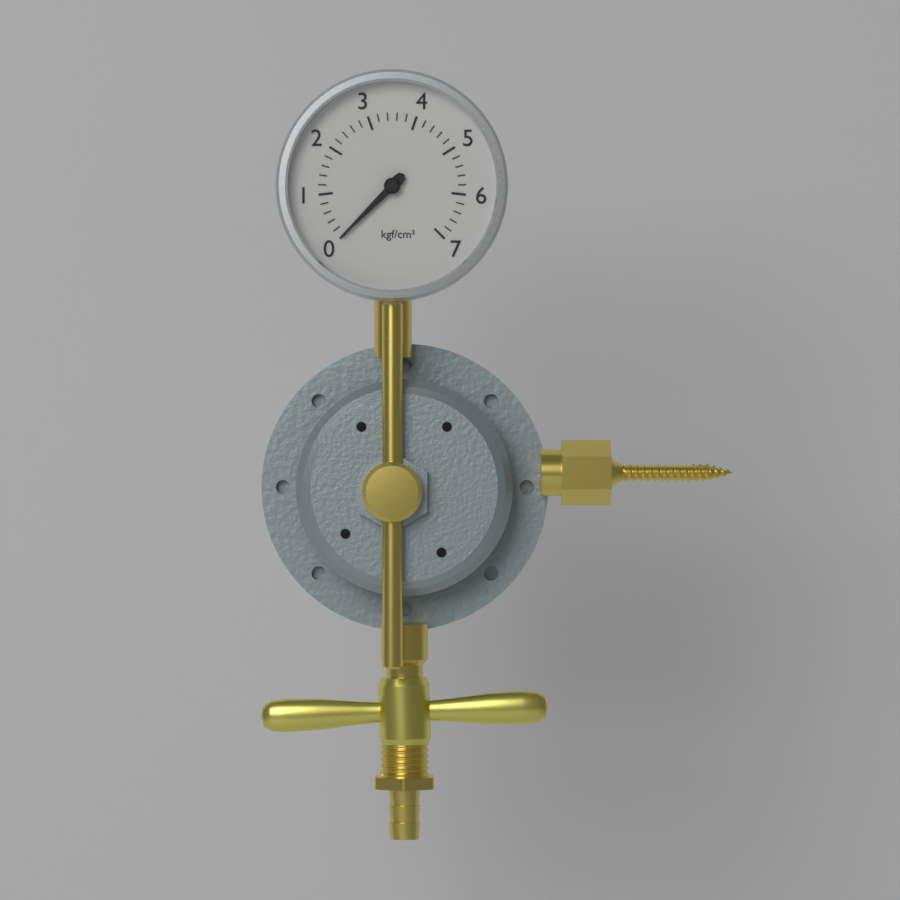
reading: 0.0 kgf/cm²
